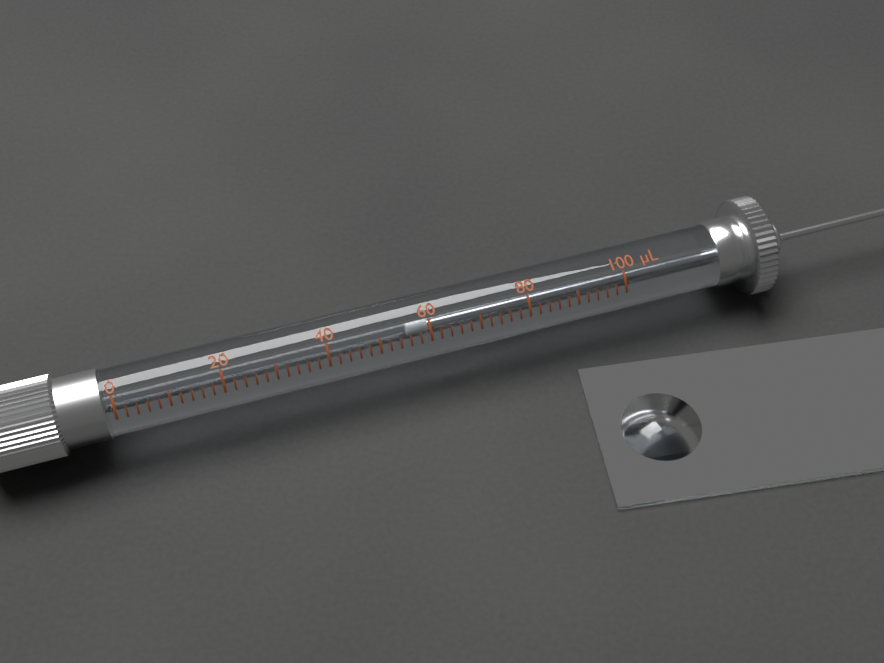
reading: 56 µL
